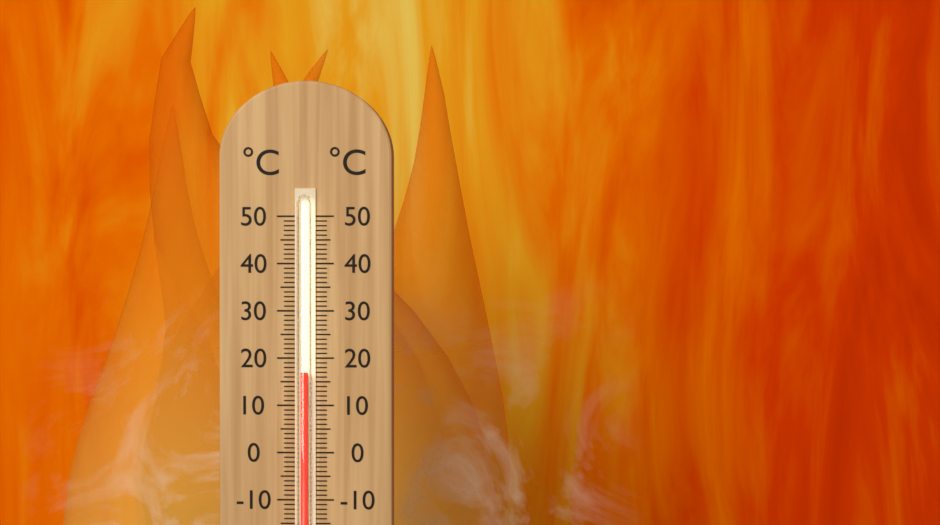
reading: 17 °C
